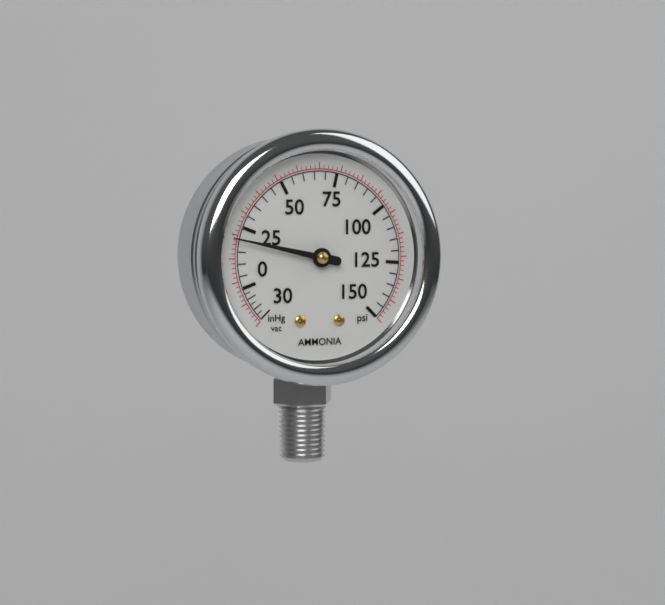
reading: 20 psi
